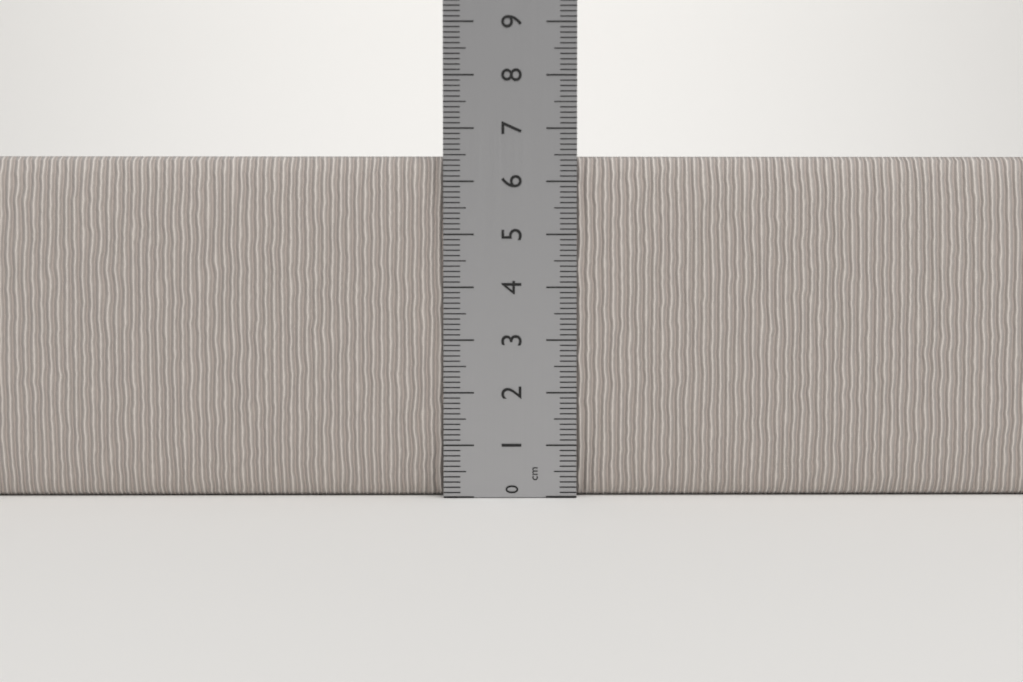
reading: 6.5 cm
